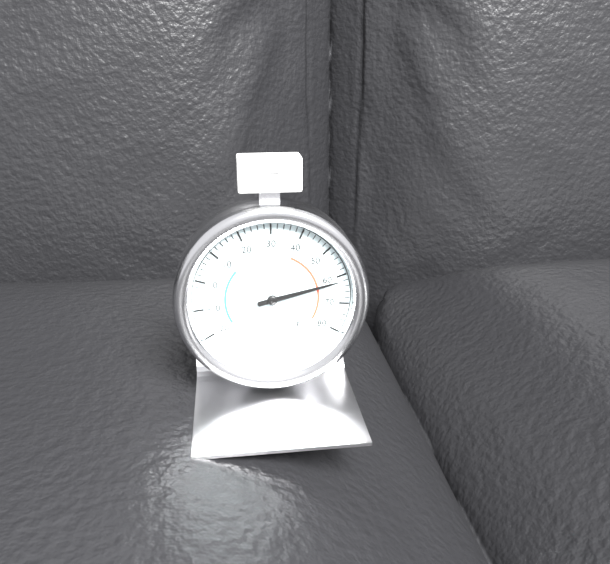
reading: 62 °F
